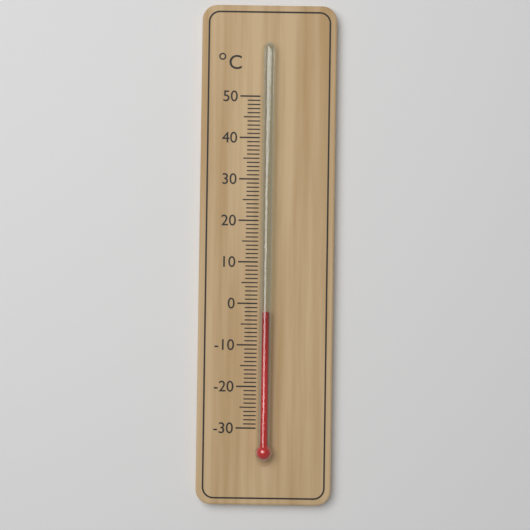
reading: -2 °C
